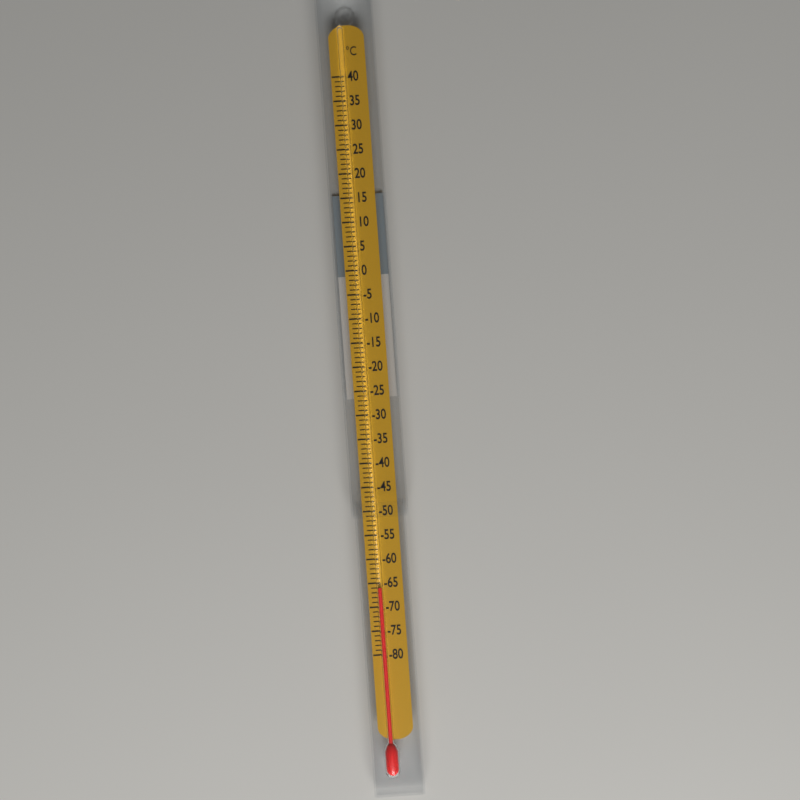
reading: -66 °C
